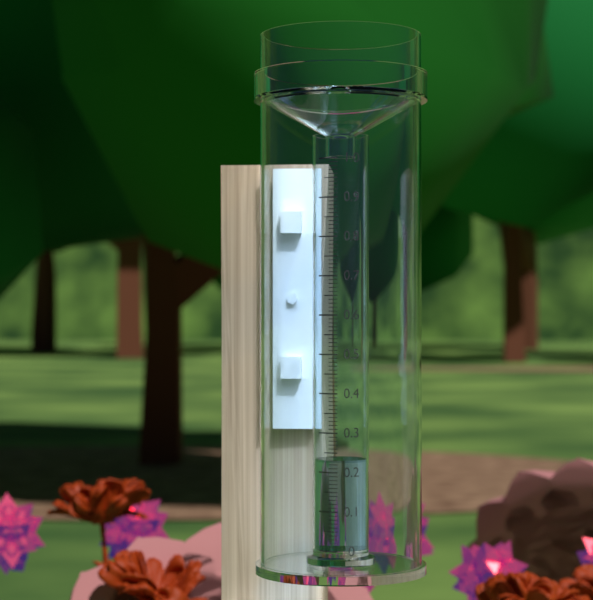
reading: 0.23 (no unit)
